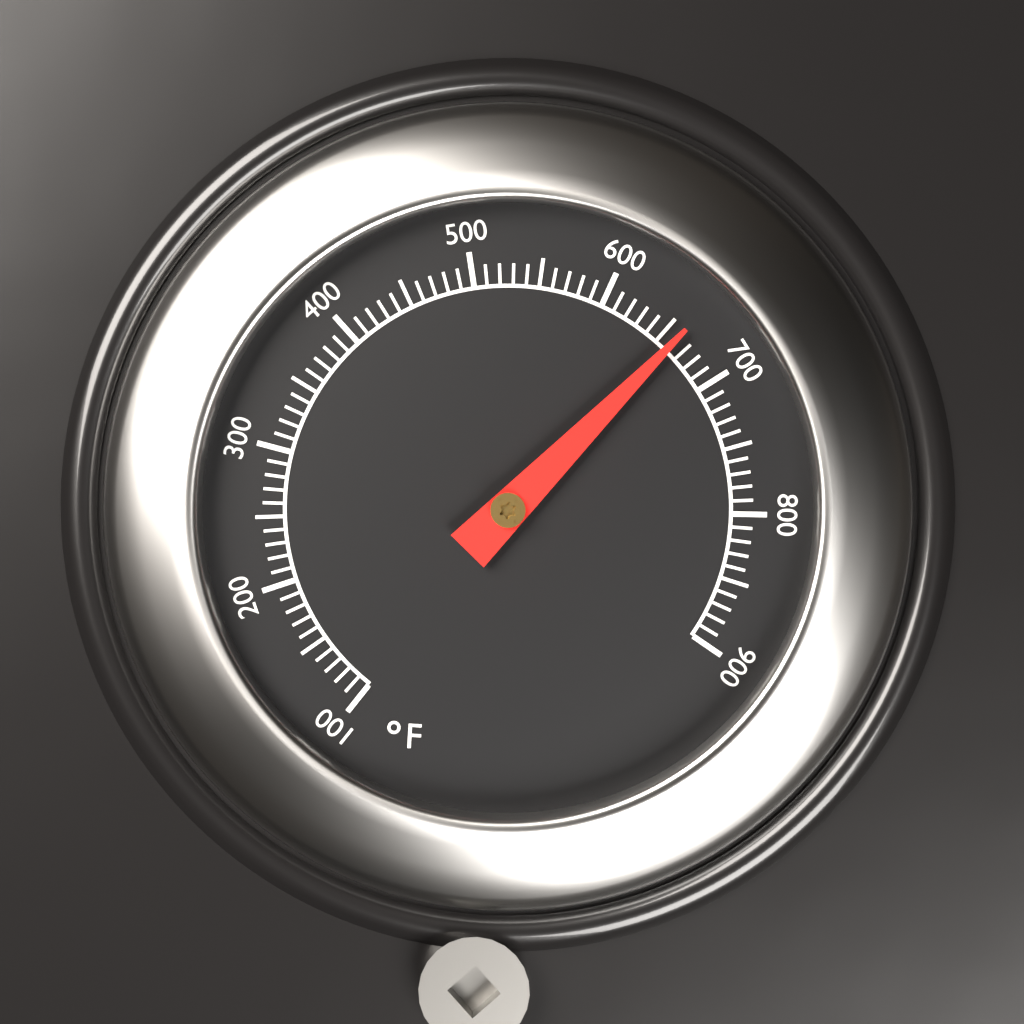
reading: 660 °F
